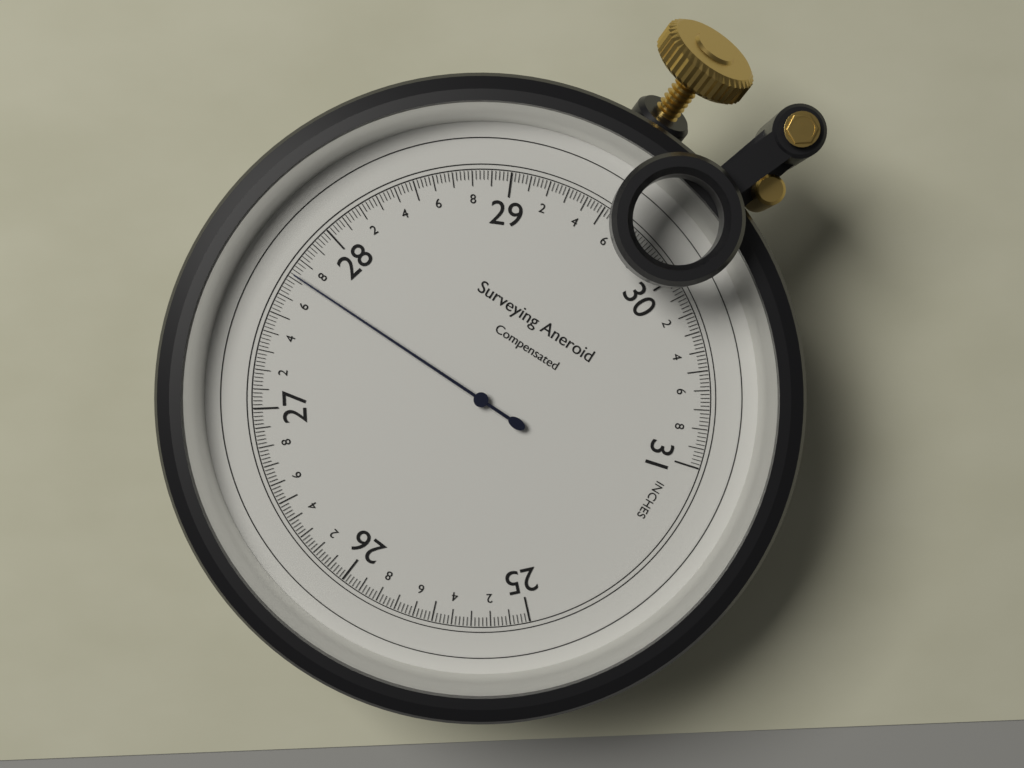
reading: 27.72 inches
